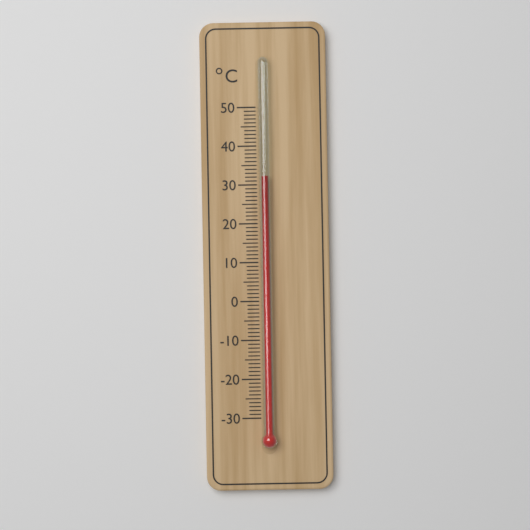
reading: 32 °C
